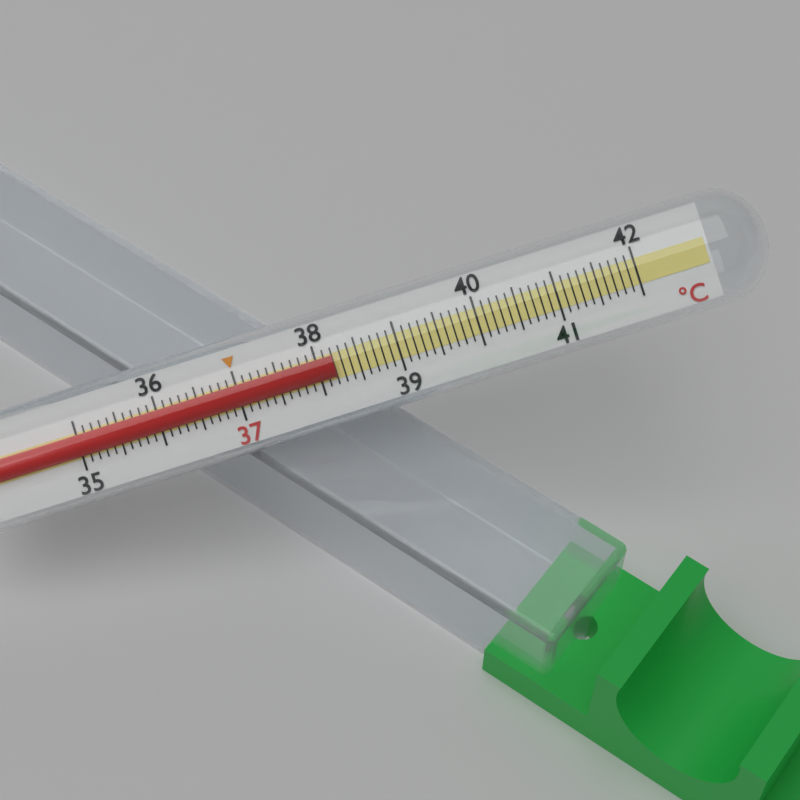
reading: 38.2 °C
